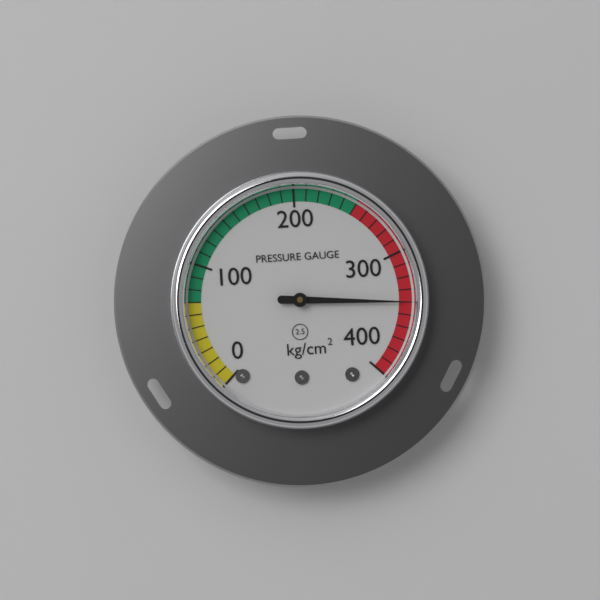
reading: 340 kg/cm²
